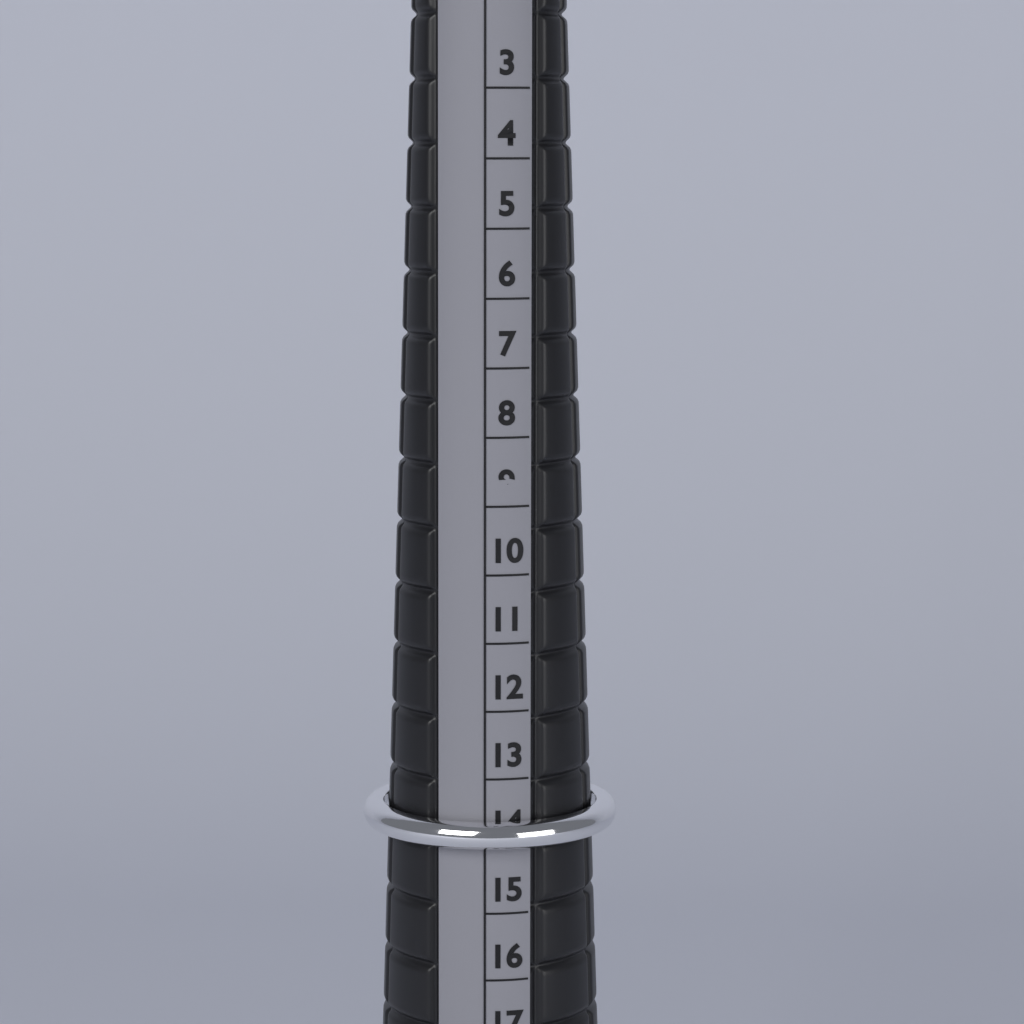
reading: 14 (no unit)
